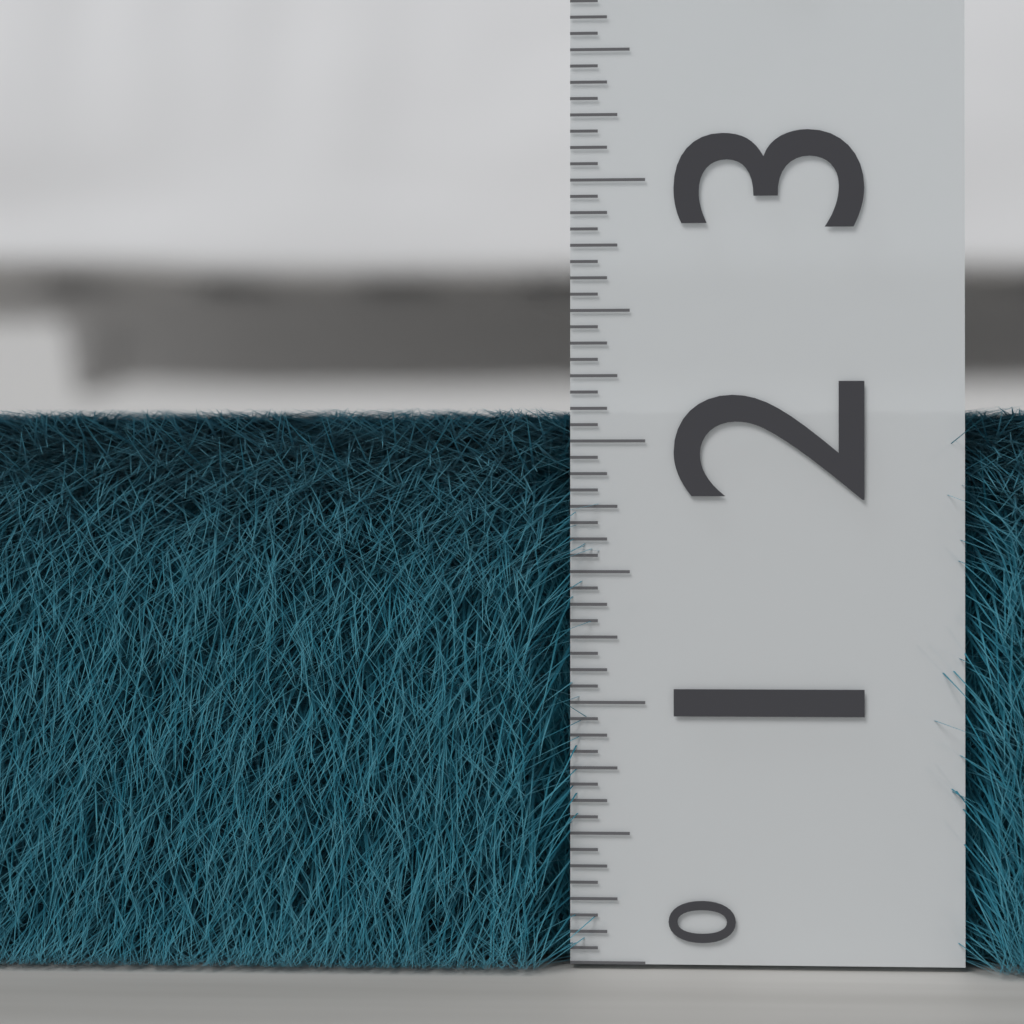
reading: 2.1250 (no unit)
